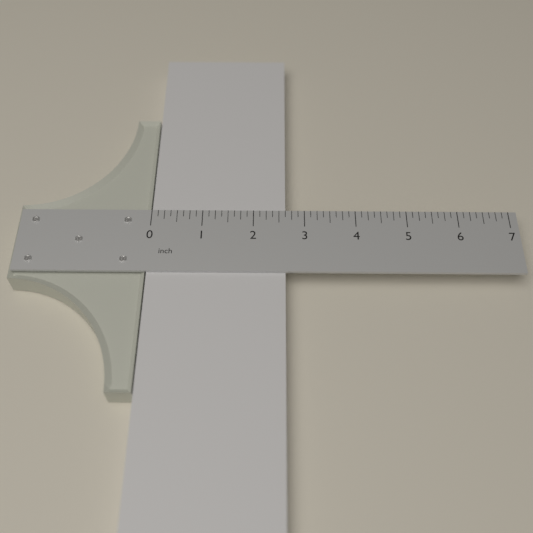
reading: 2.625 inch
